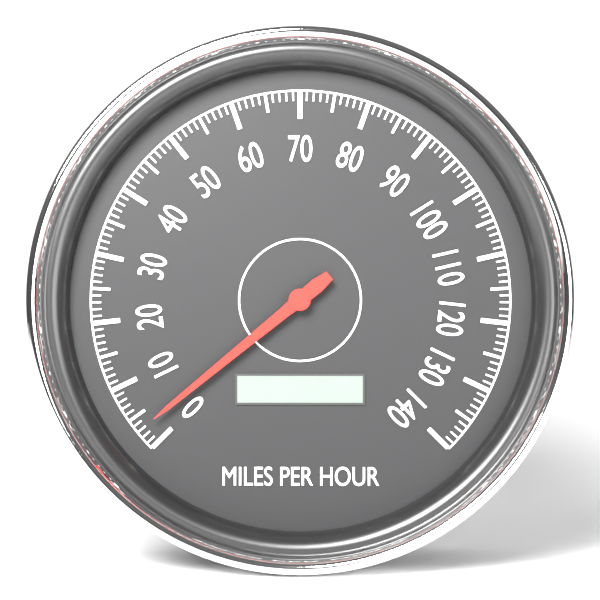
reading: 3 mph
